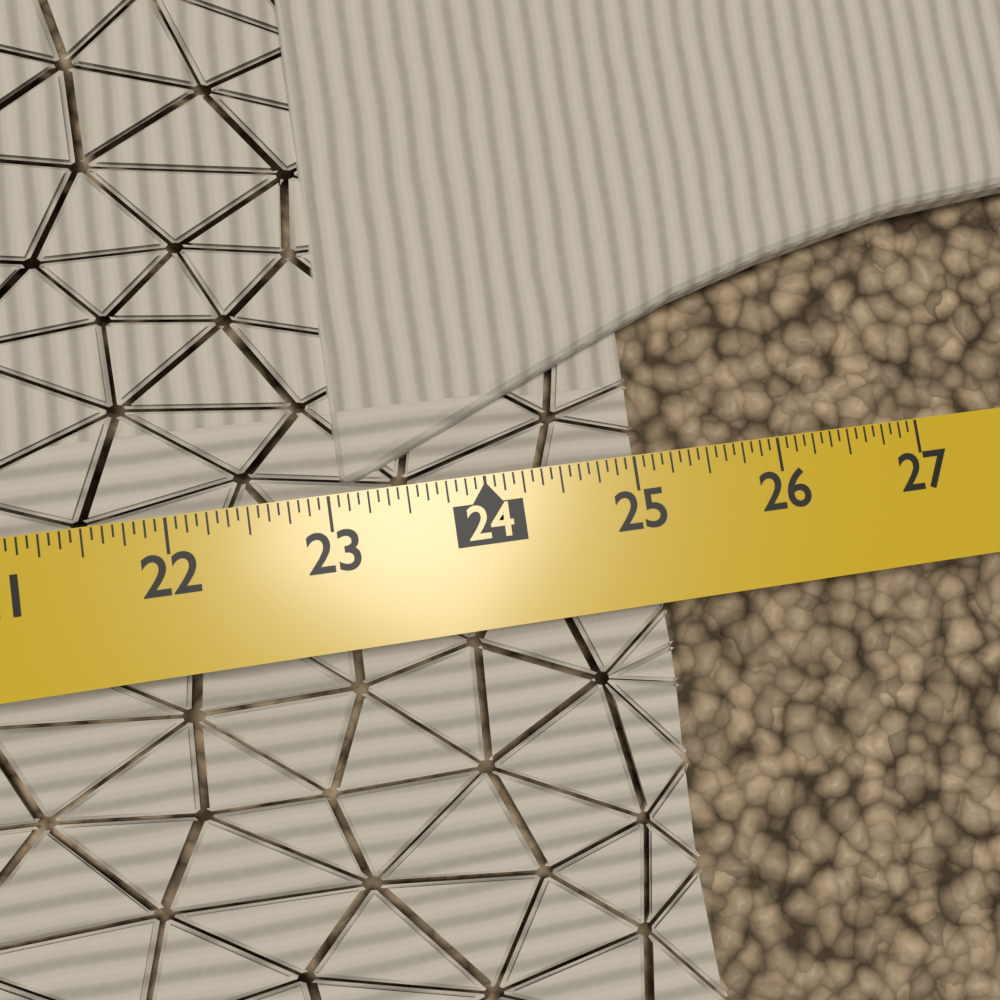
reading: 25.1250 in
